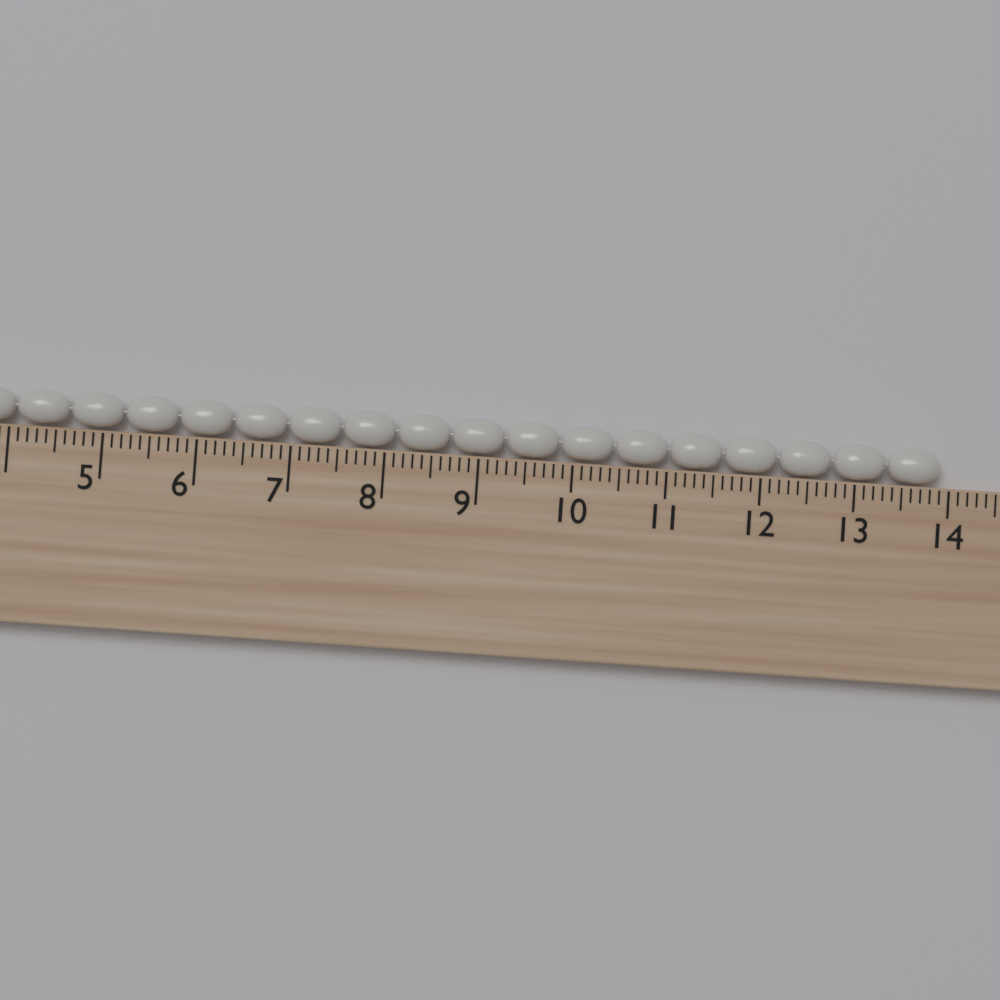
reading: 13.9 cm
